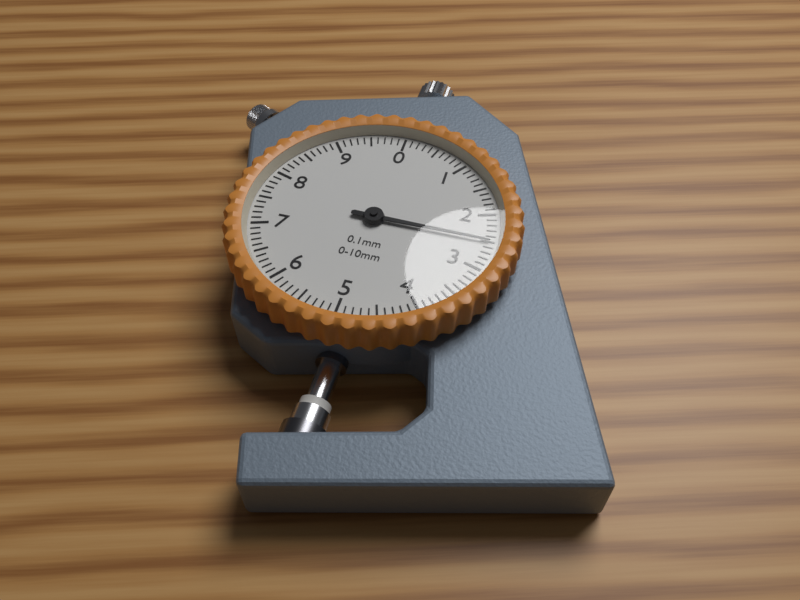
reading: 2.5 mm
